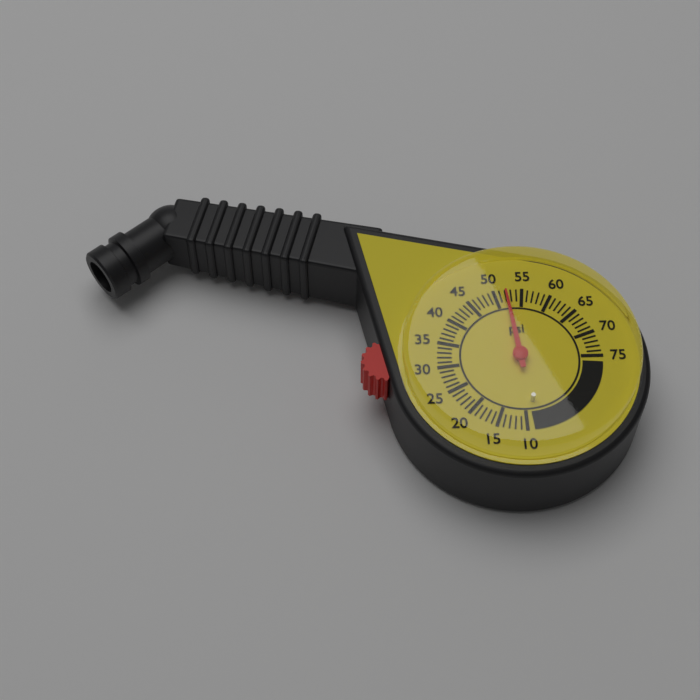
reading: 52 psi
